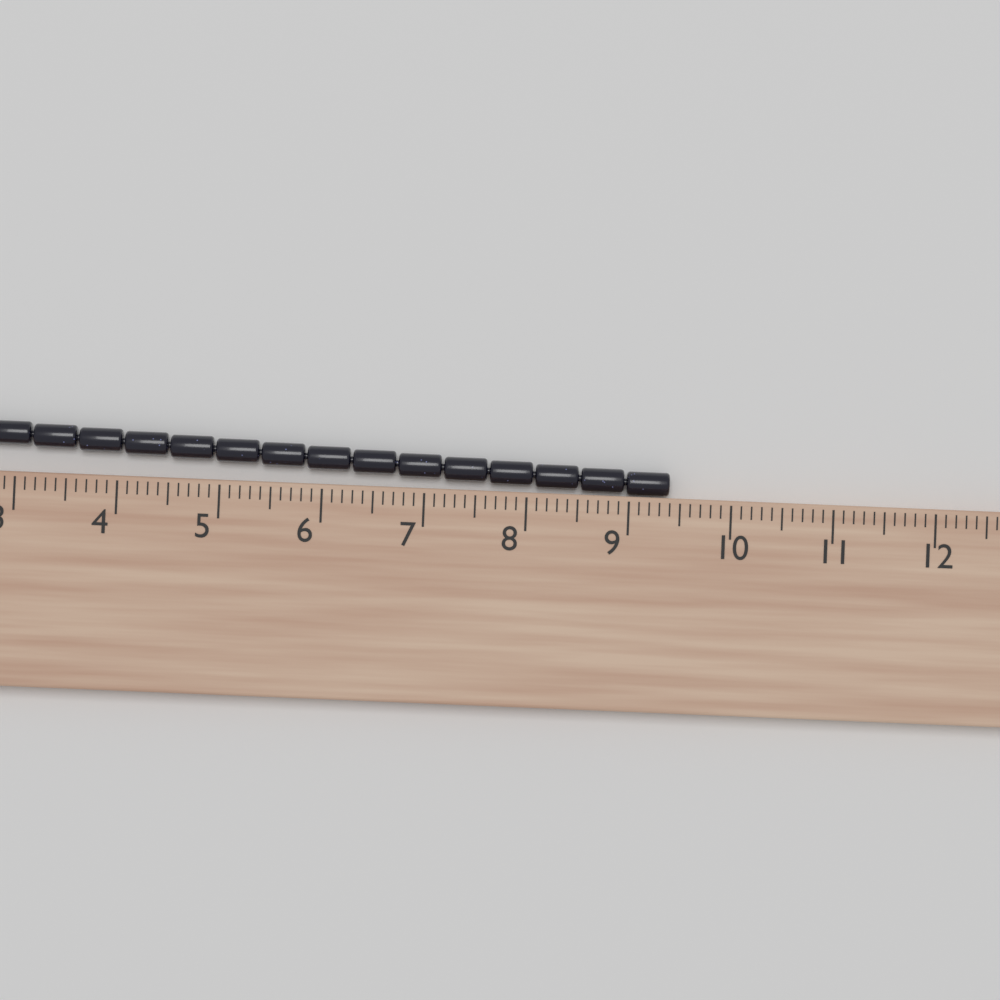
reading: 9.4 cm
